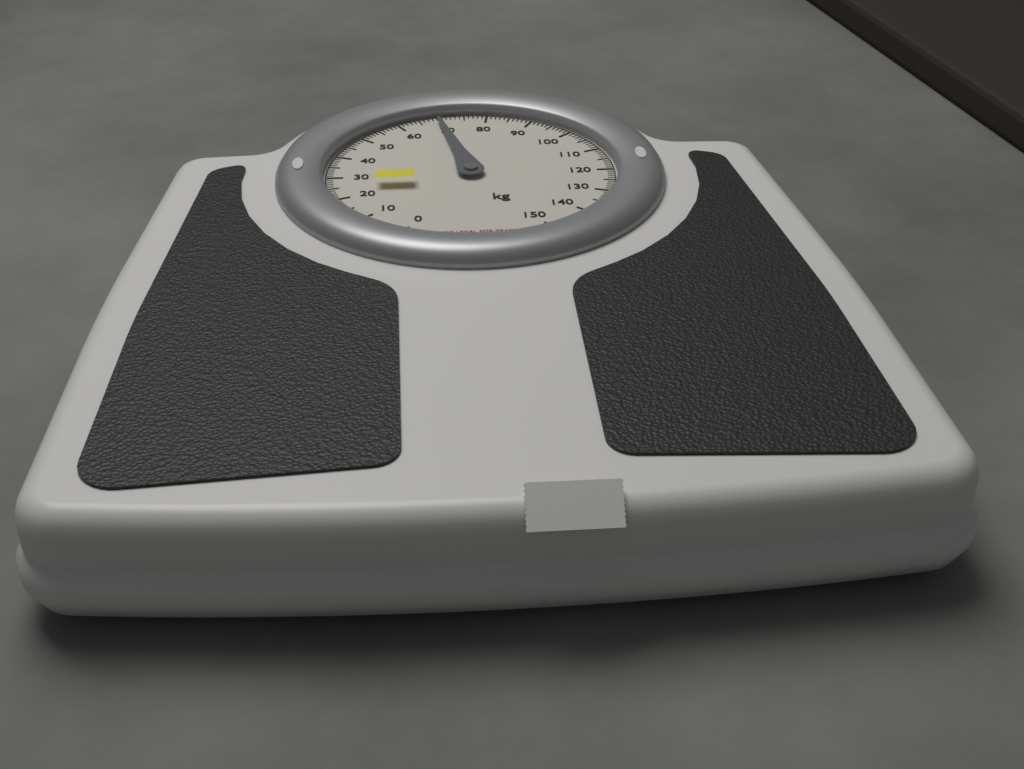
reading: 69 kg
